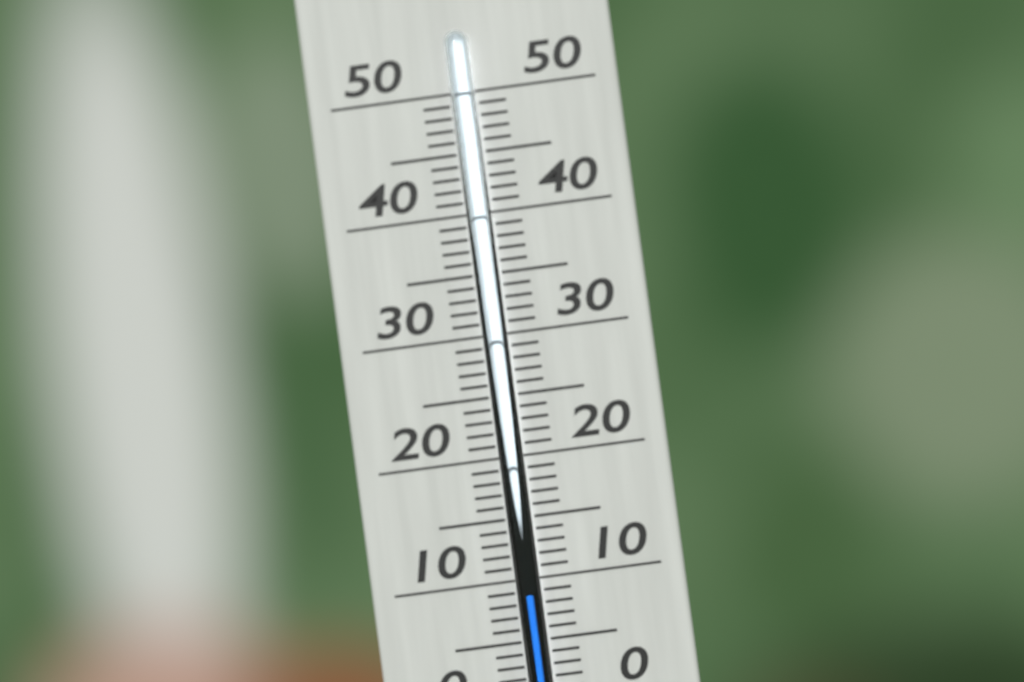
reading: 9 °C
